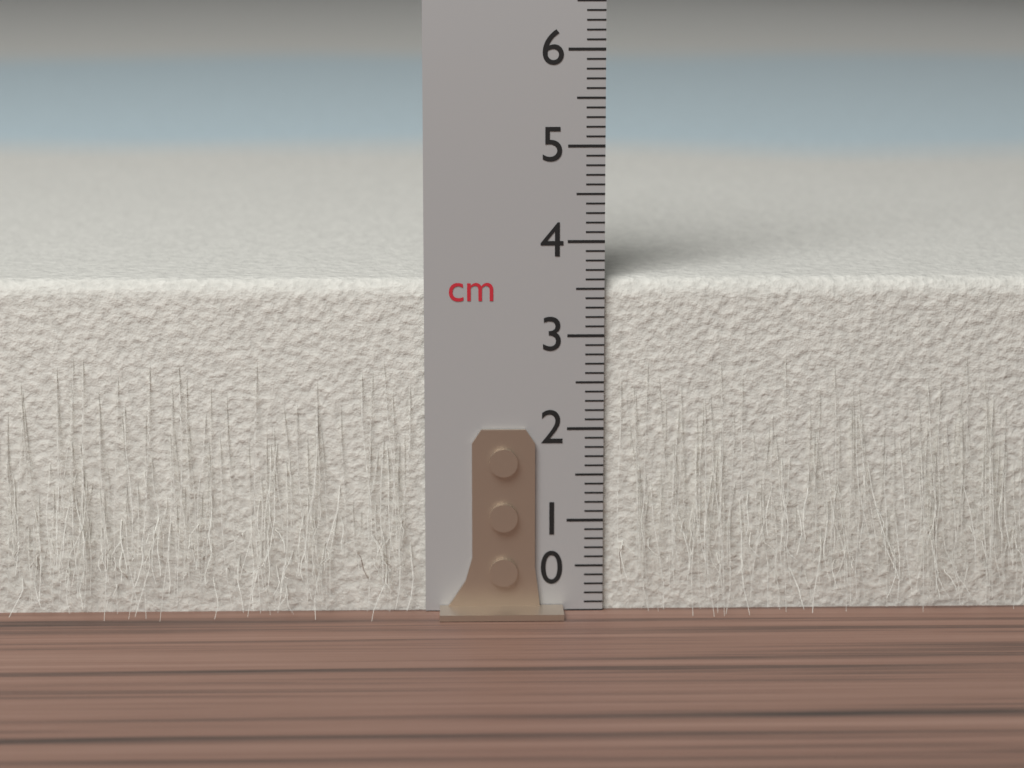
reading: 3.6 cm
